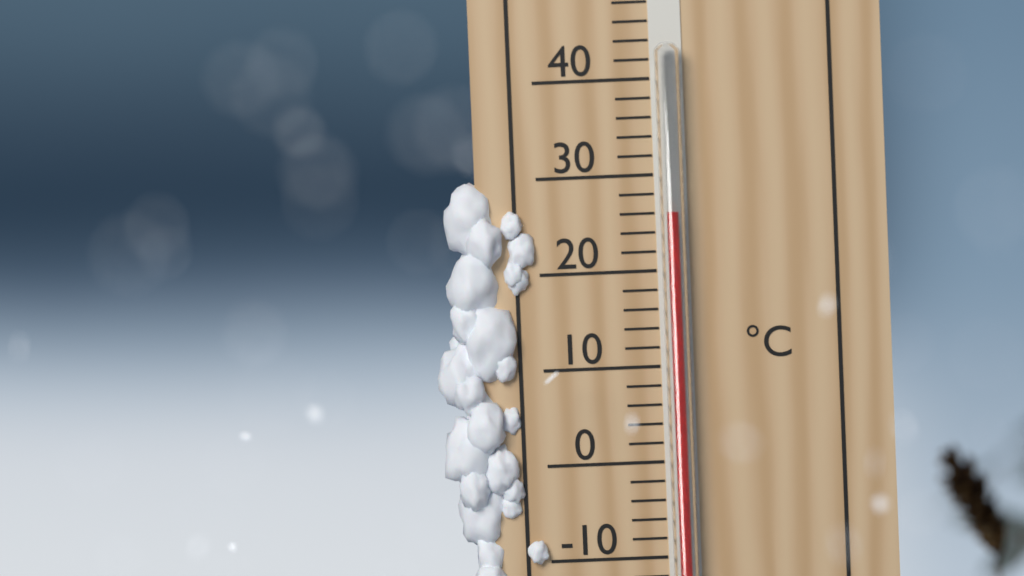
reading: 26 °C
